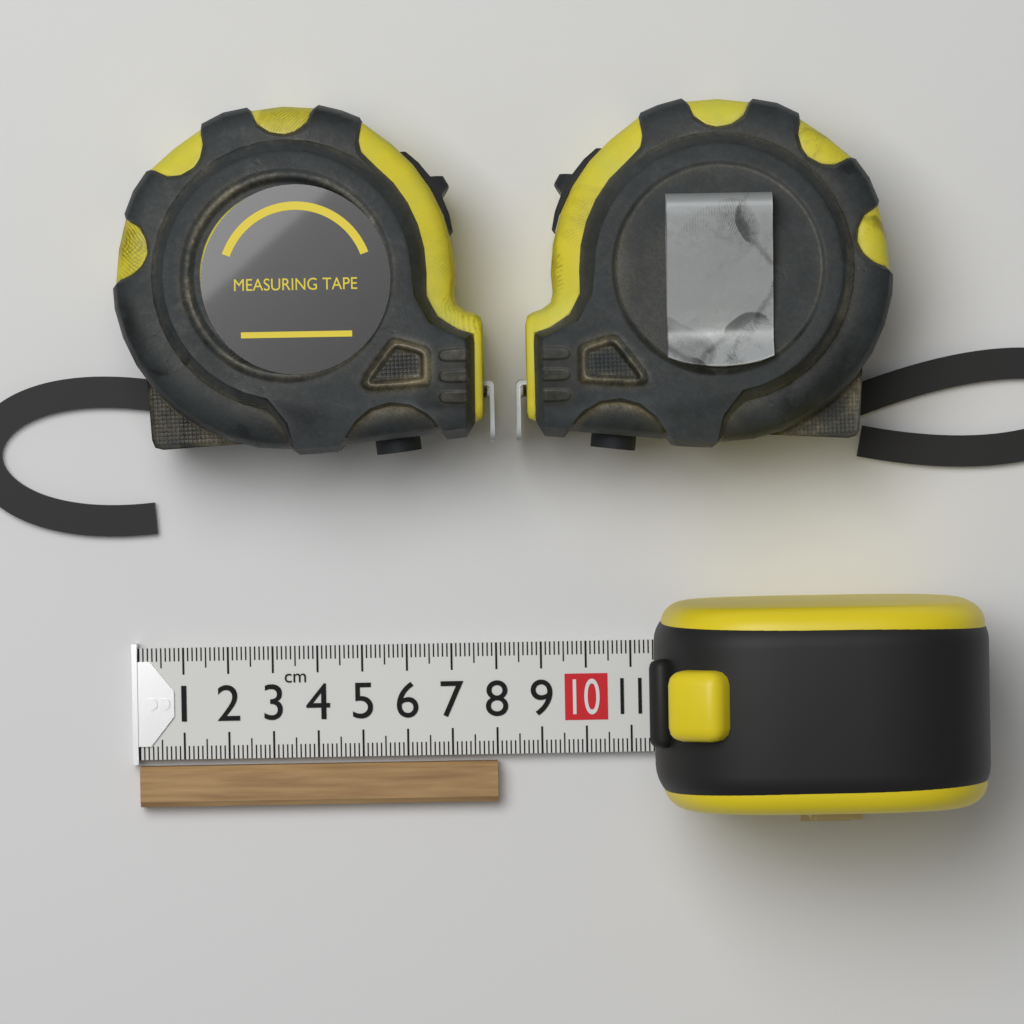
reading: 8.0 cm
